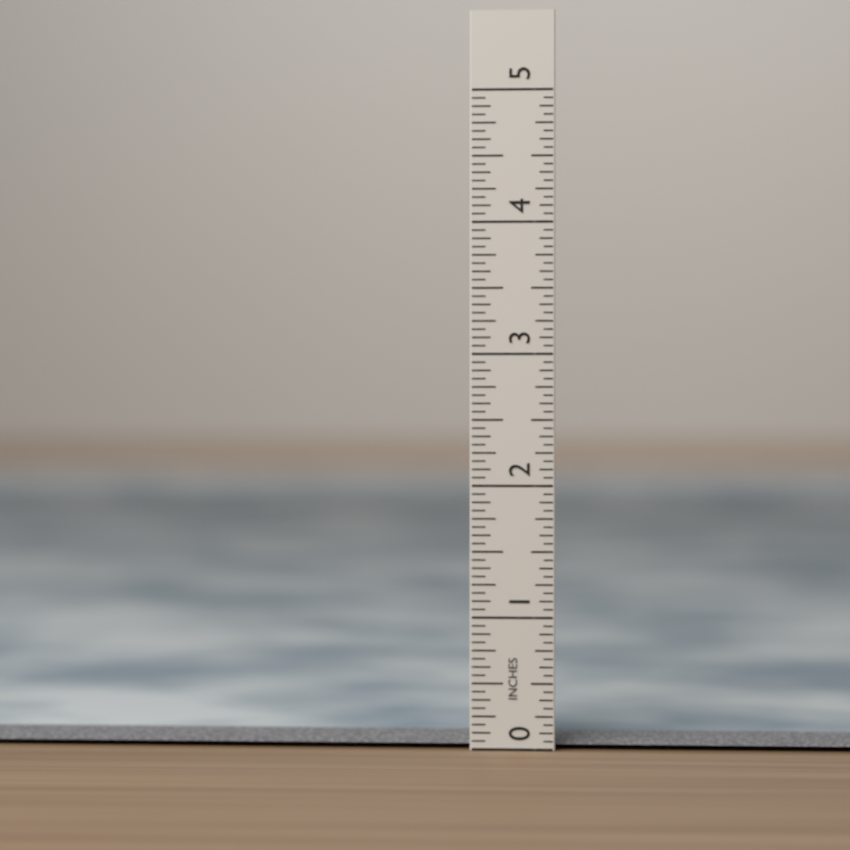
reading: 0.1875 in
